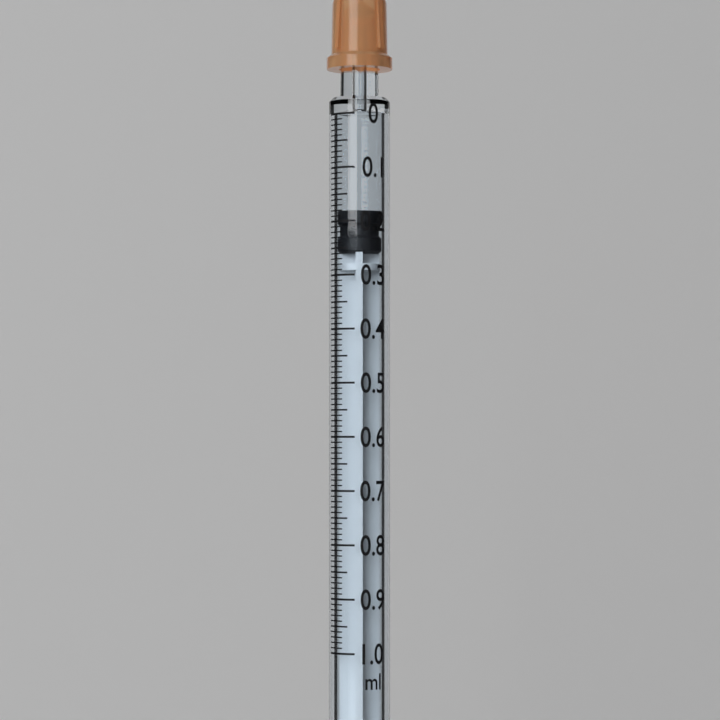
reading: 0.18 ml
